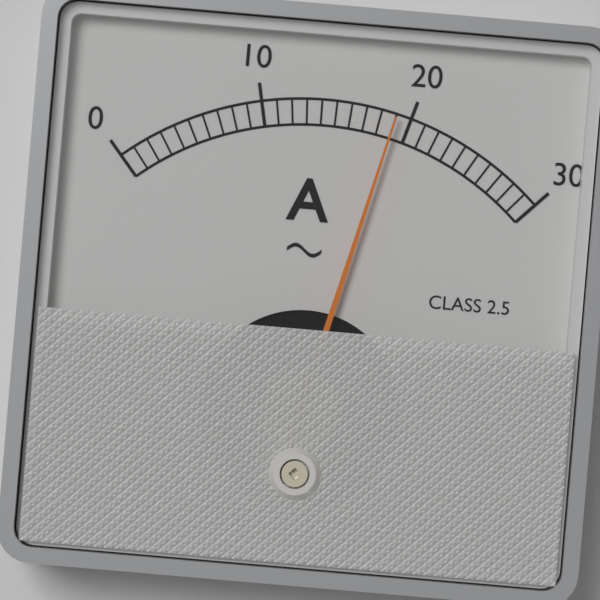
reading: 19 A
